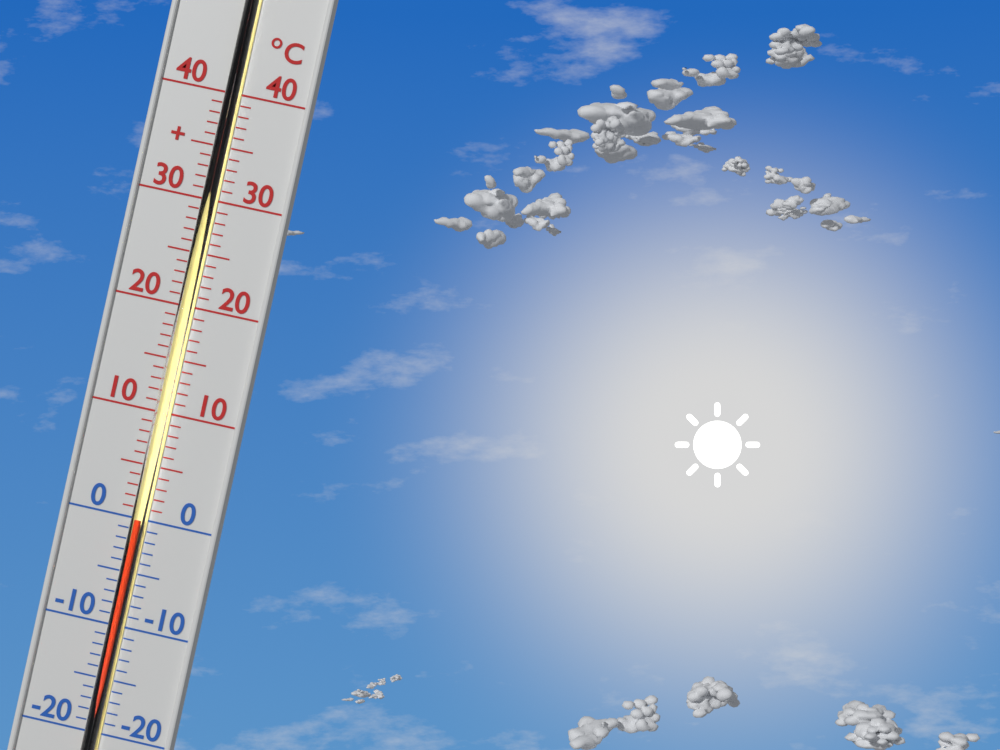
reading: 0 °C
